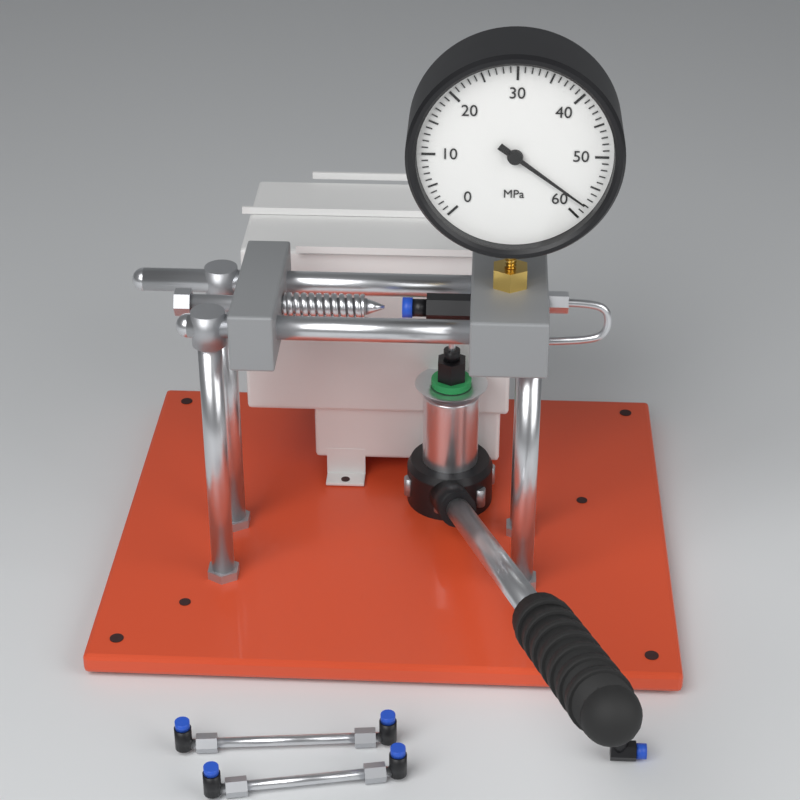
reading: 58 MPa
